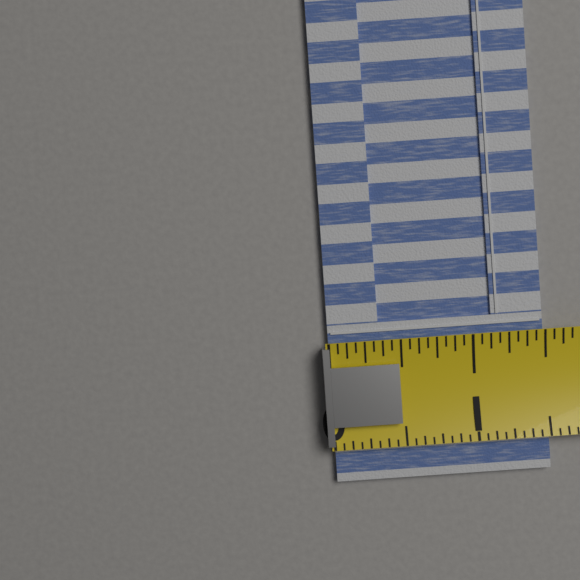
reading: 1.5000 (no unit)
